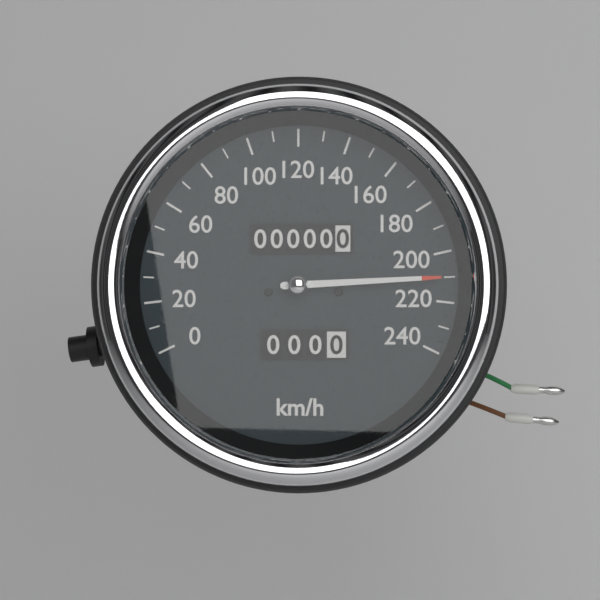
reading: 210 km/h
